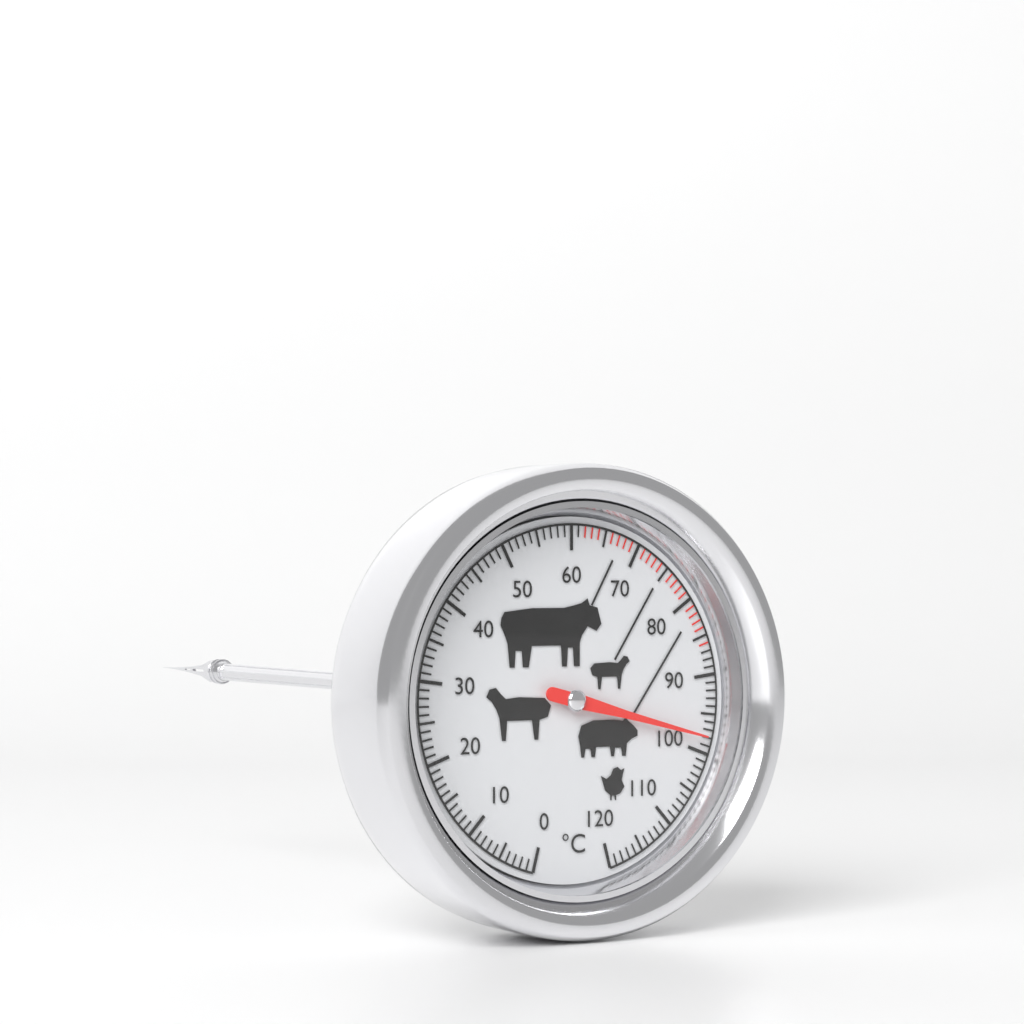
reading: 98 °C
